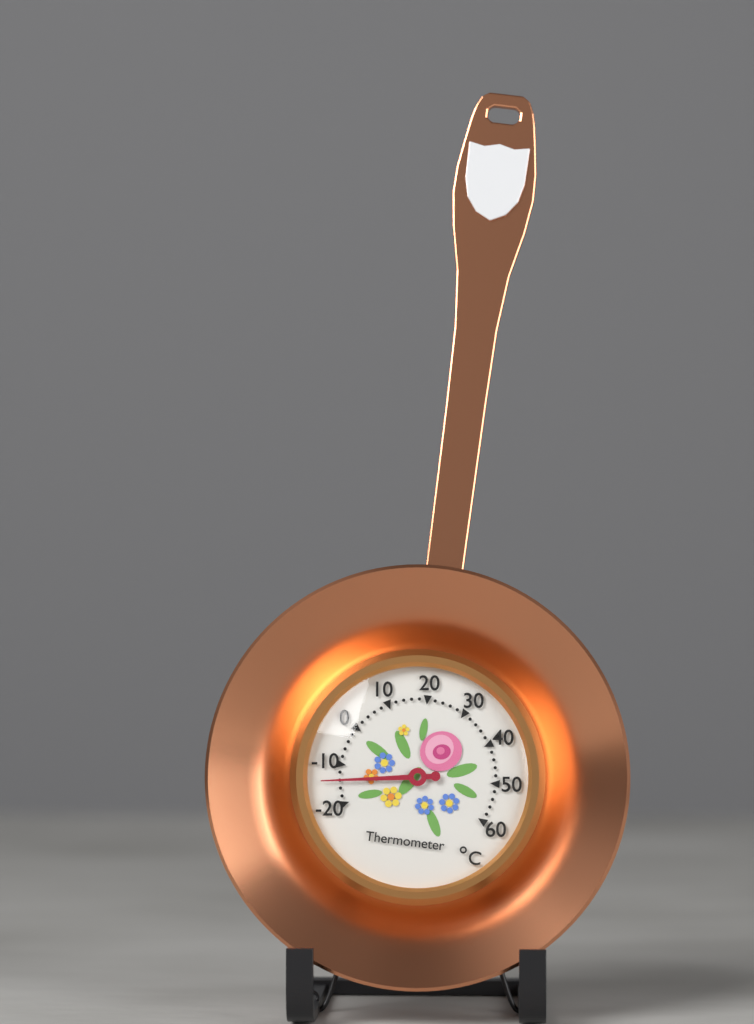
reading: -14 °C
